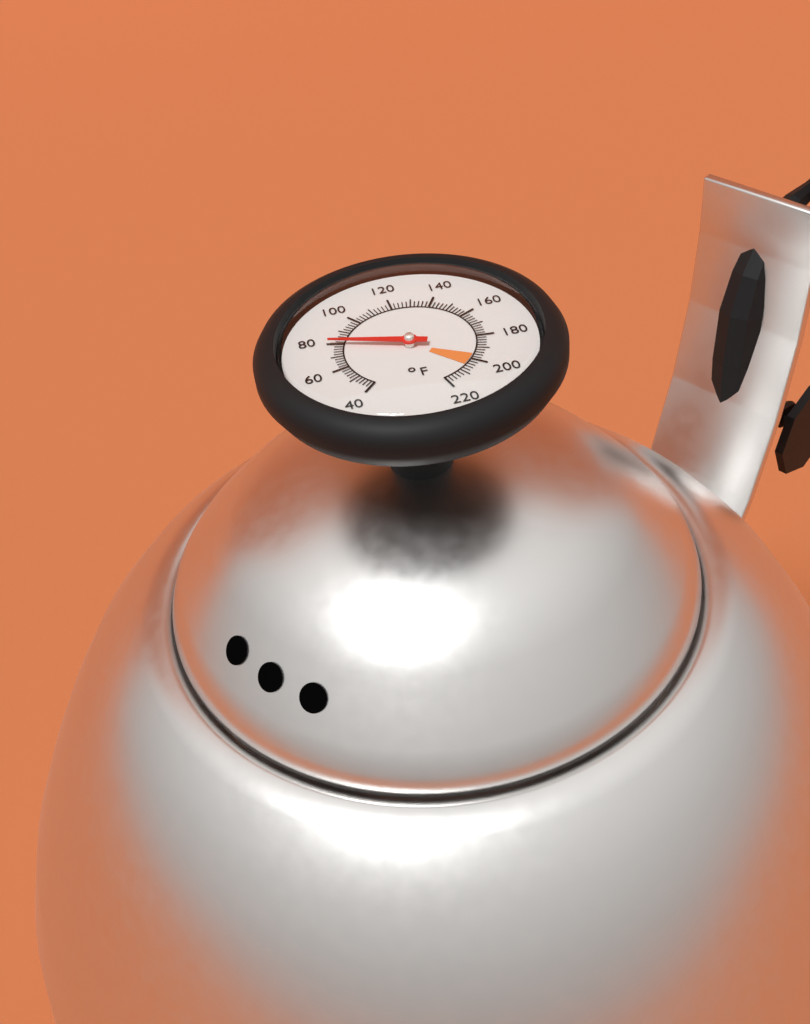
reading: 80 °F
